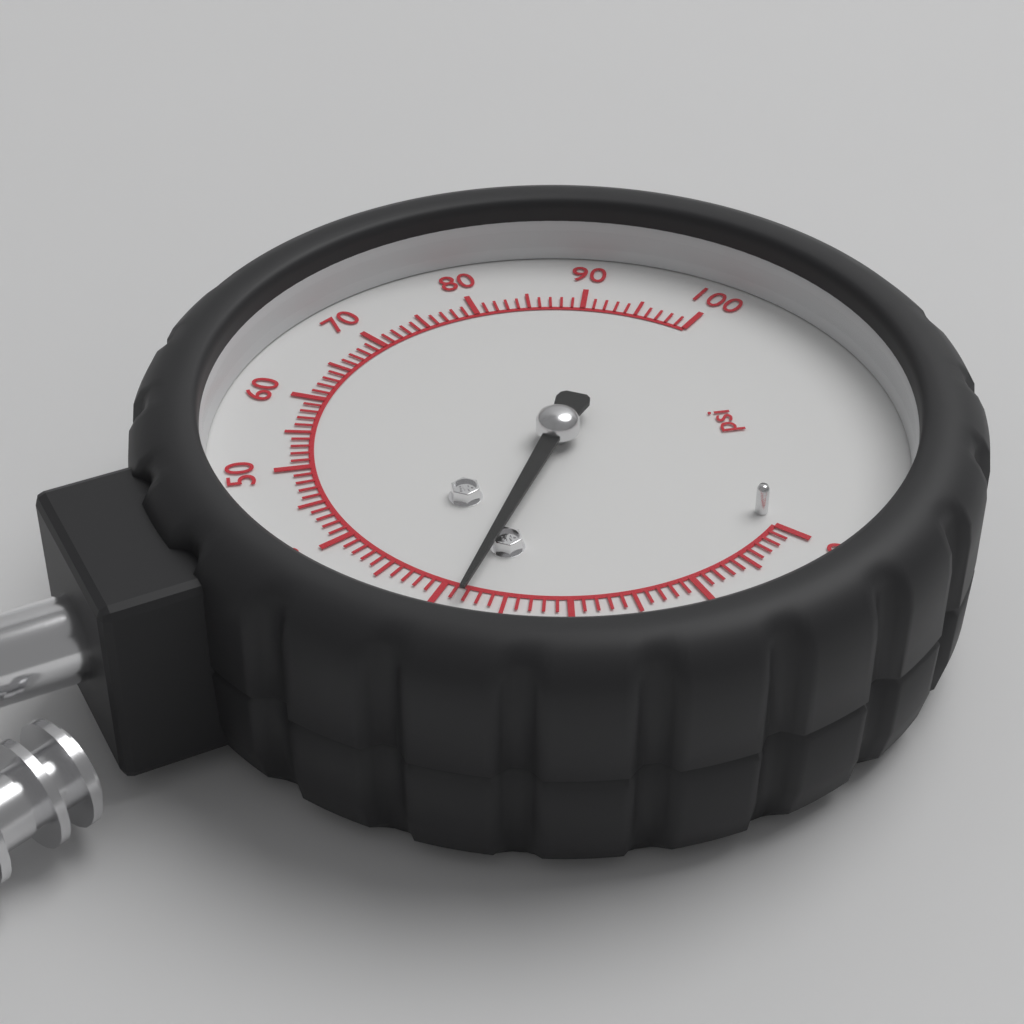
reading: 28 psi
